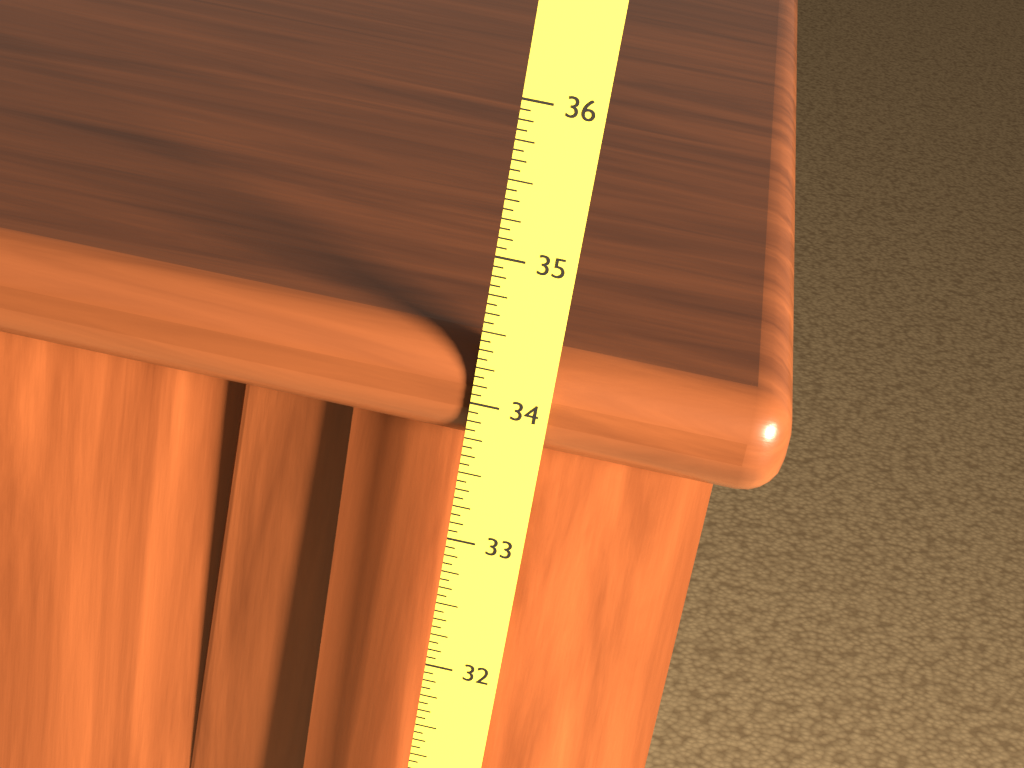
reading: 34.3750 (no unit)
